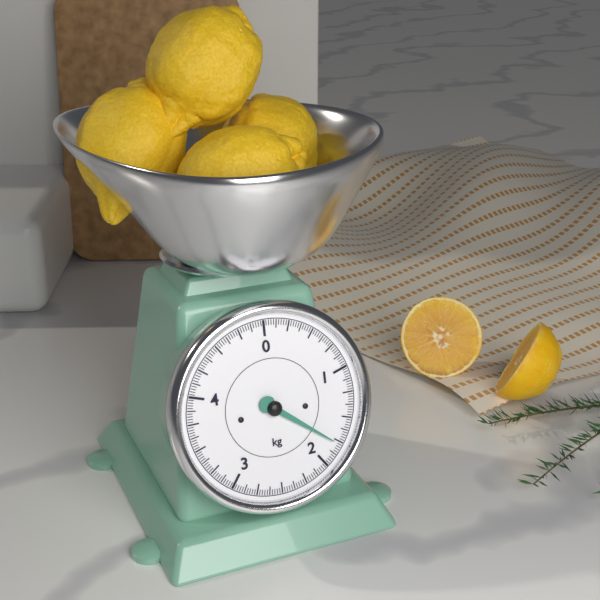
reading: 1.775 kg
